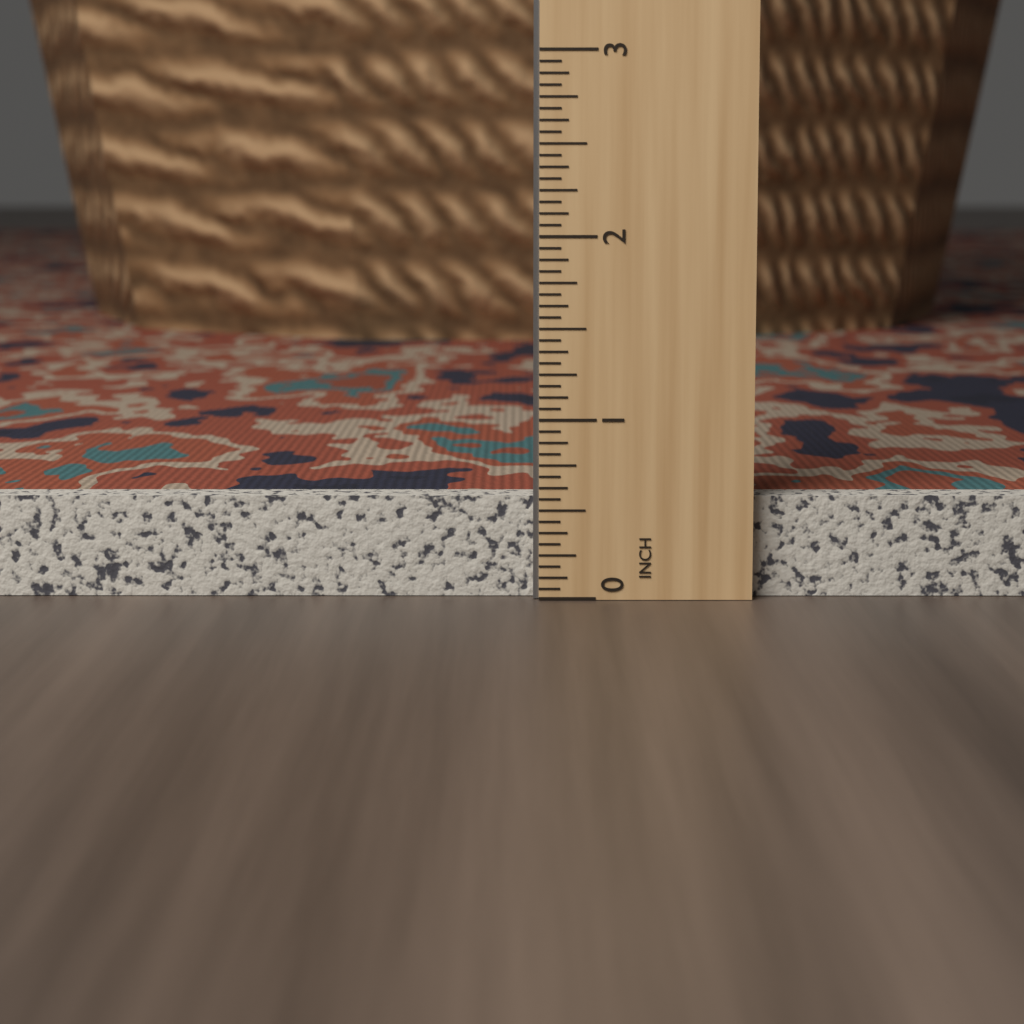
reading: 0.5625 in
